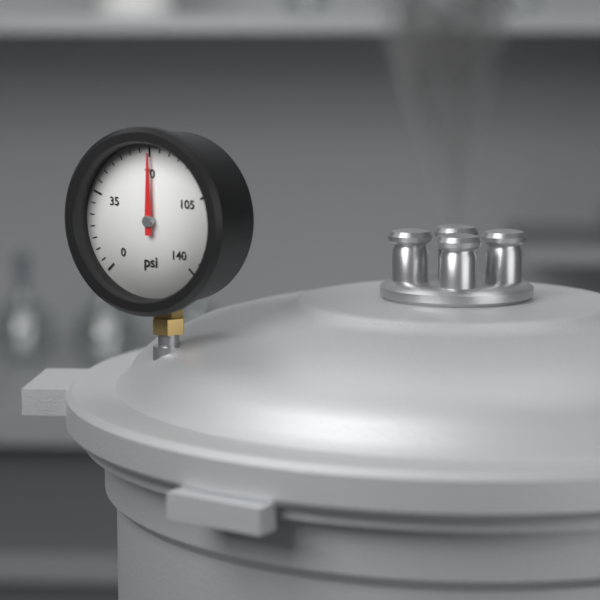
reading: 70 psi
